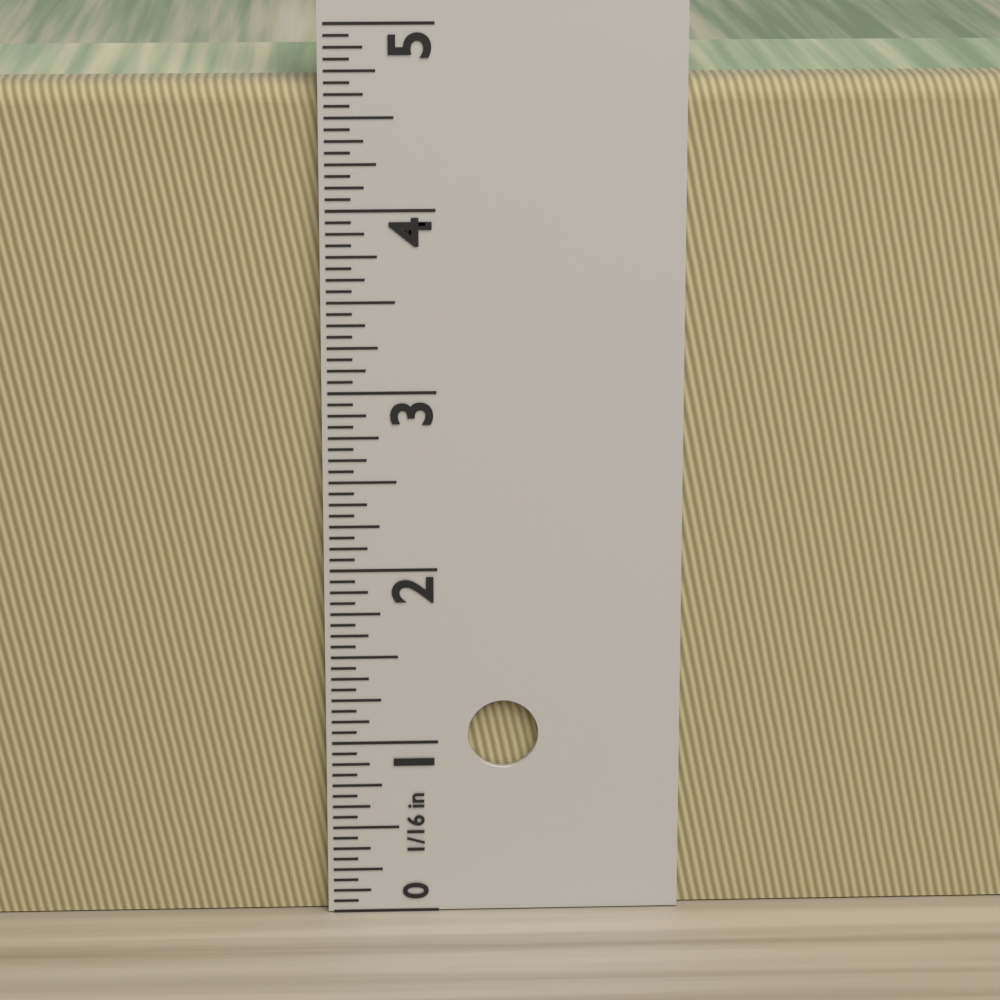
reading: 4.6875 in
